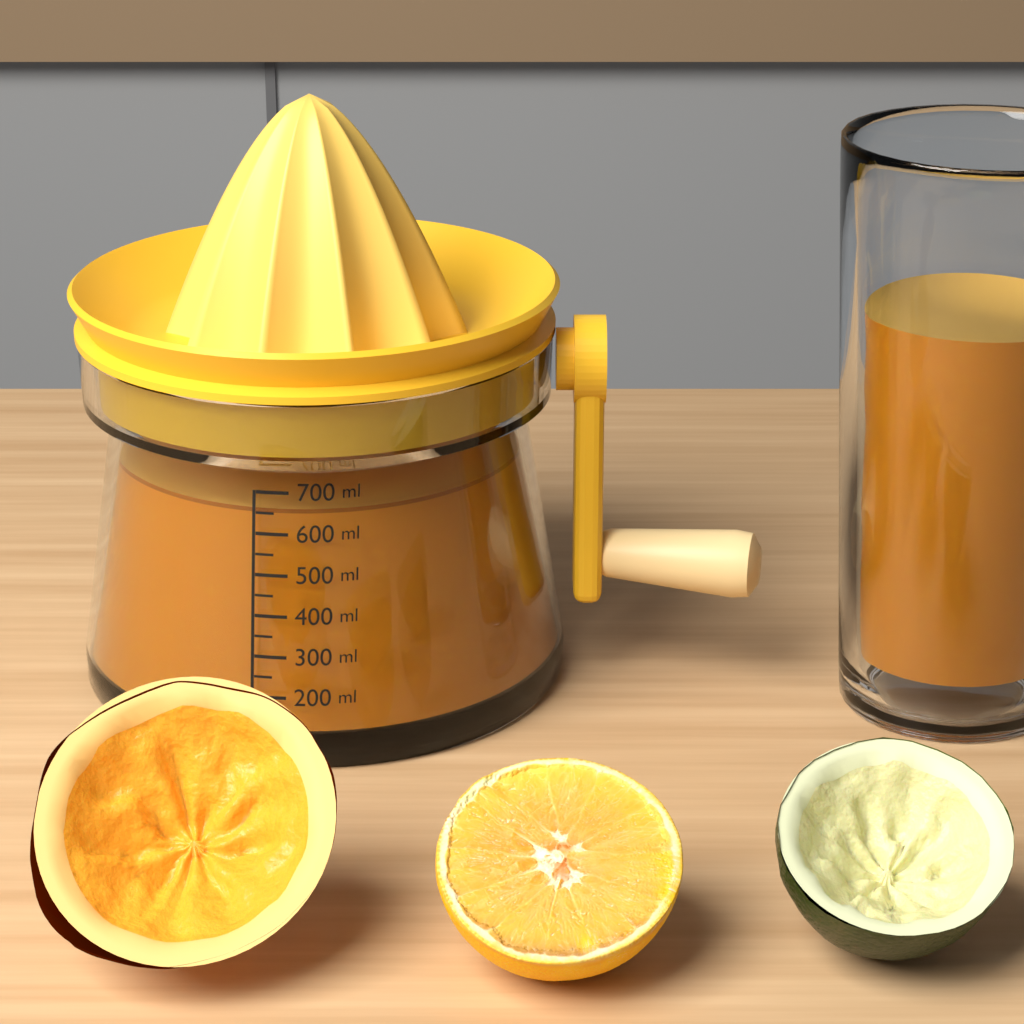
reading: 650 ml
